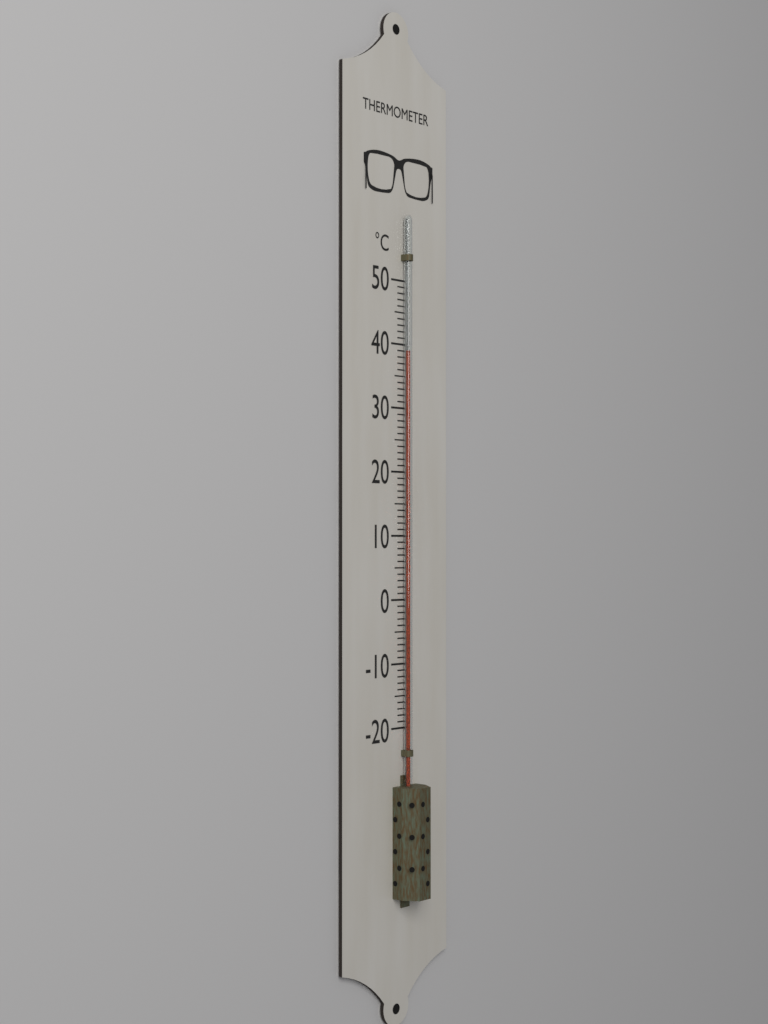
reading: 39 °C
